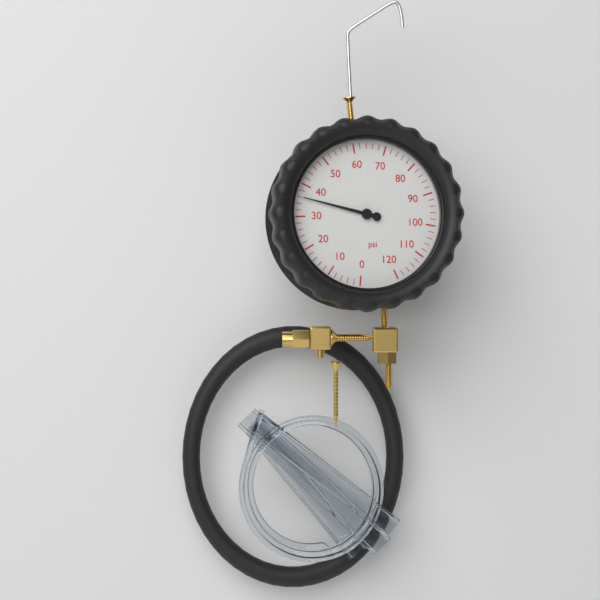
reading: 36 psi
